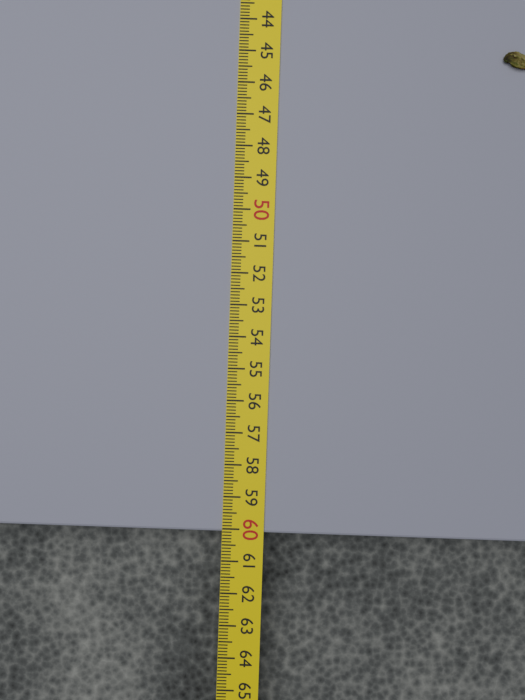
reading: 60.1 cm
